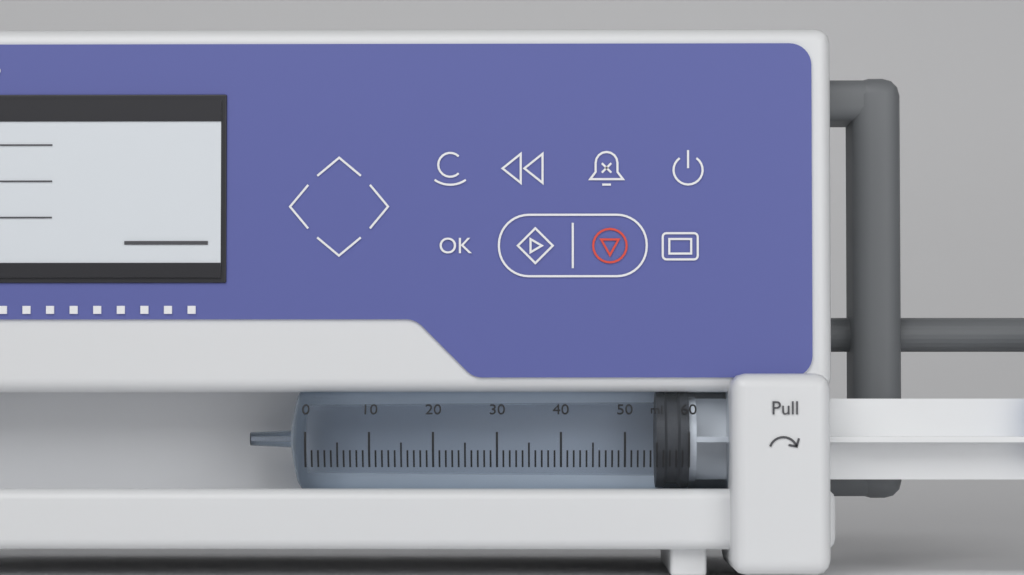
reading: 55 ml
